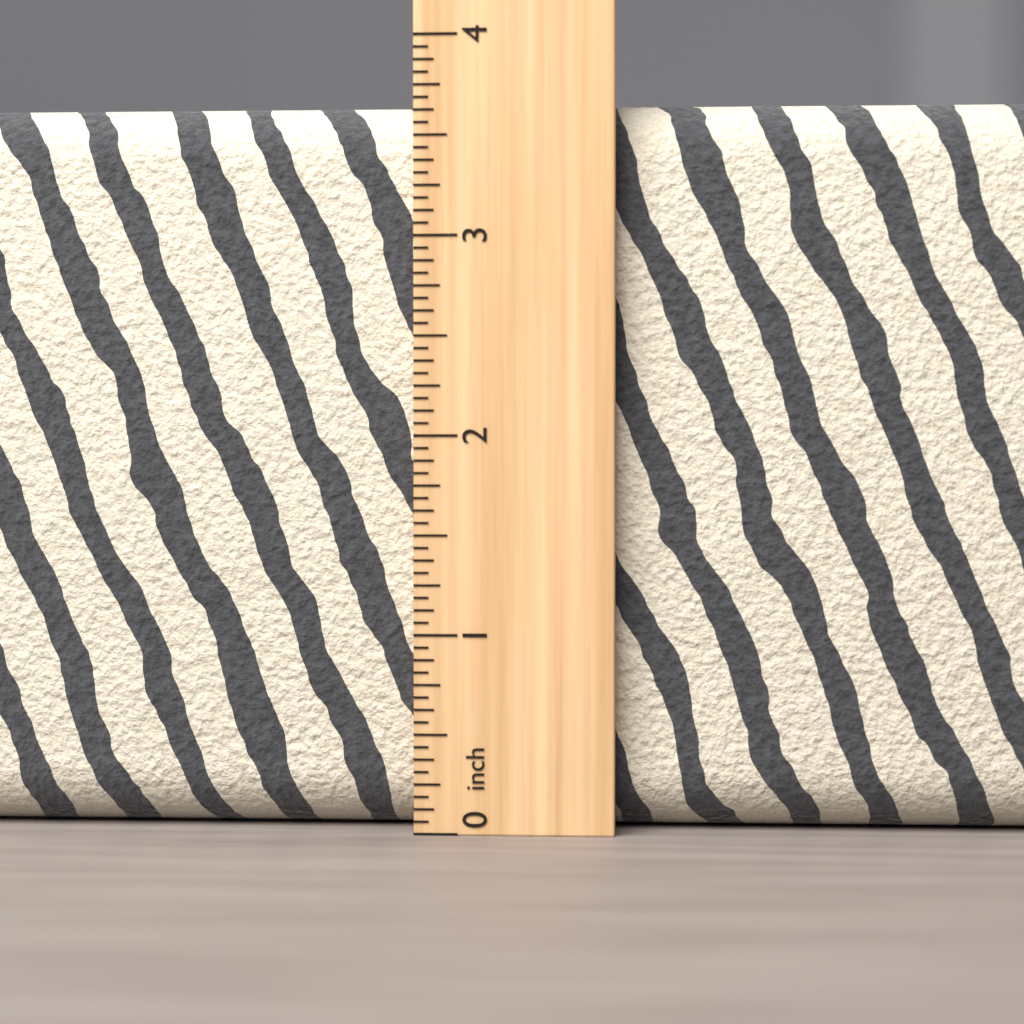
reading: 3.6875 inch
